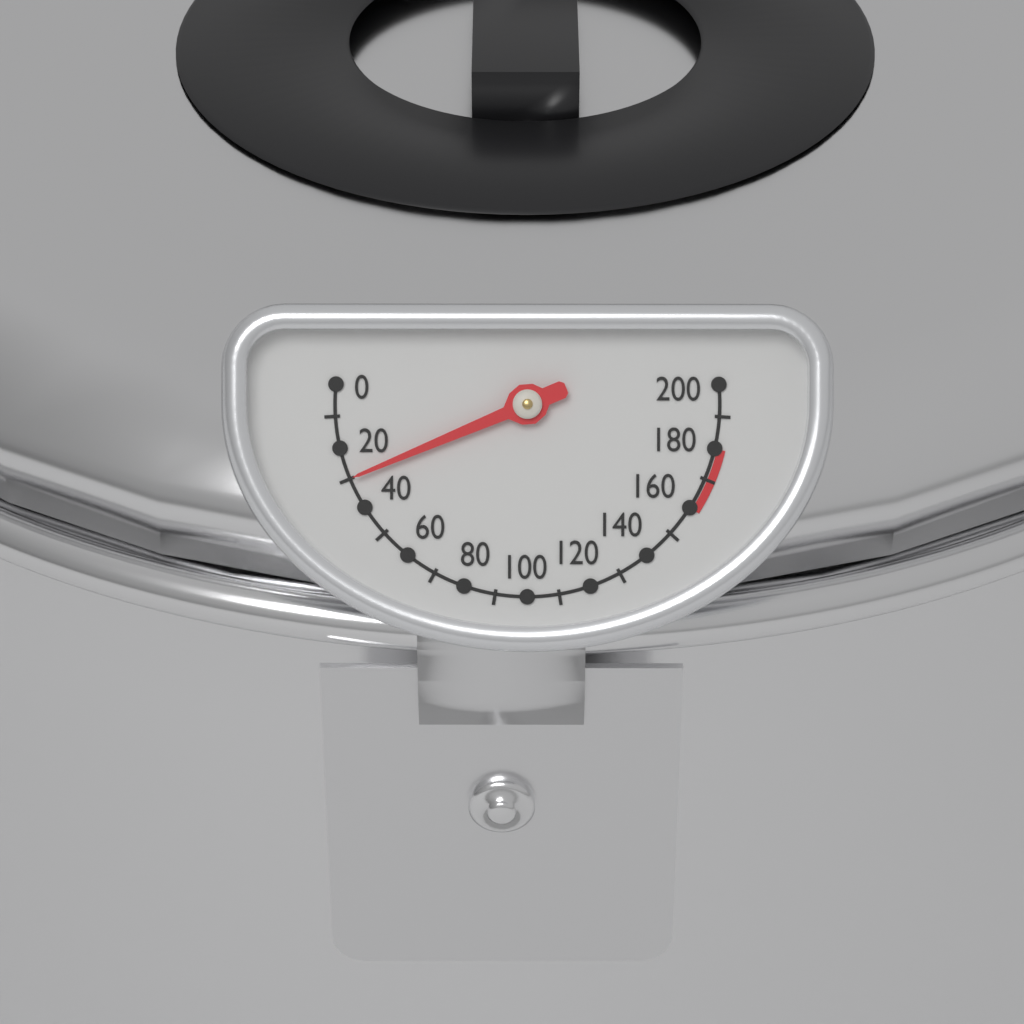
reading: 30 (no unit)
